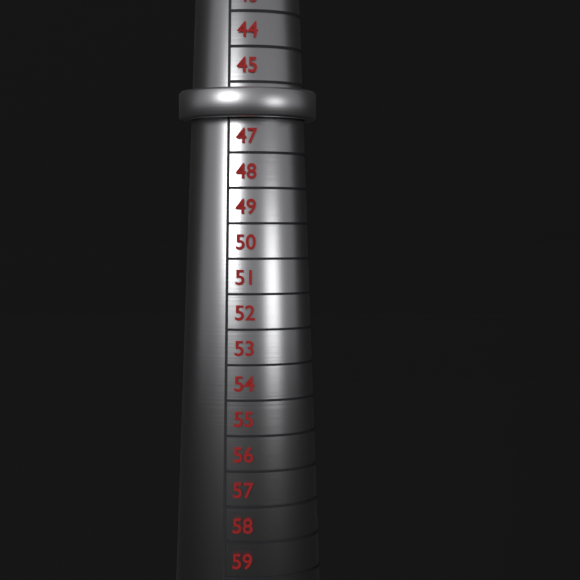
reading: 46 (no unit)
